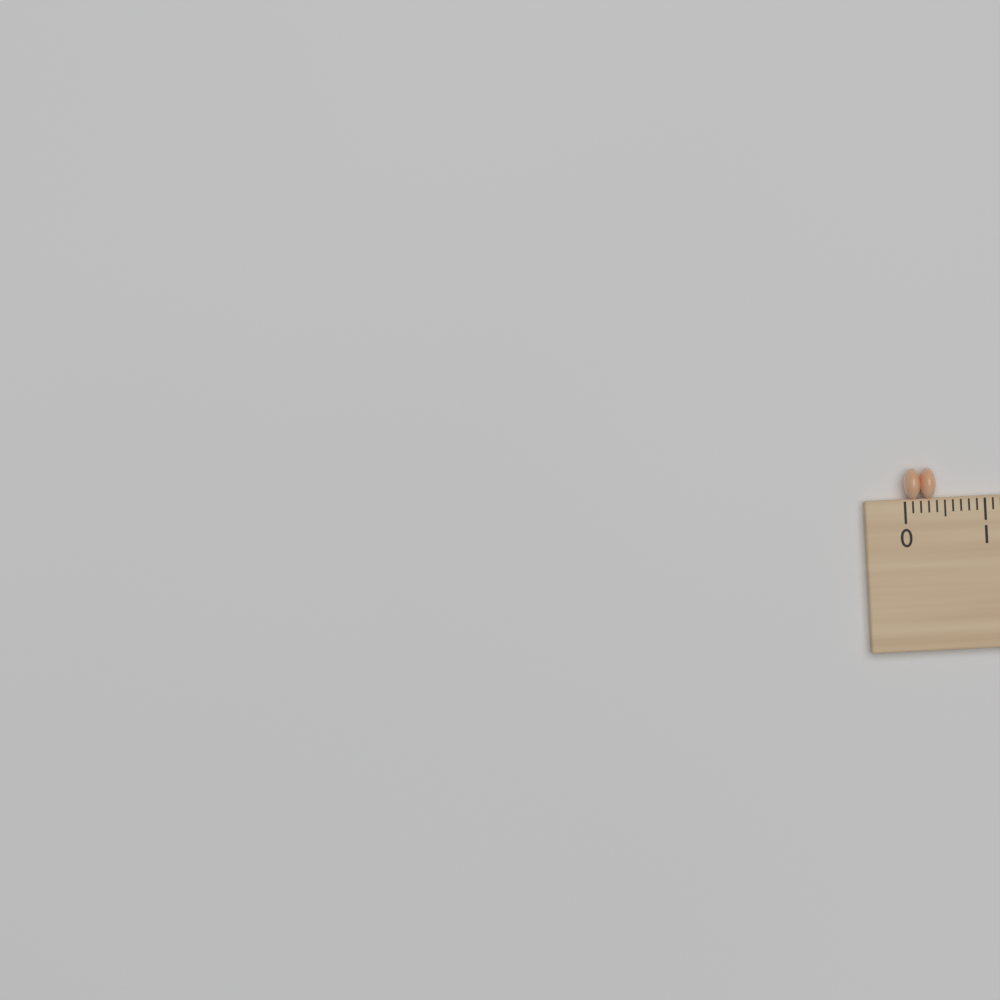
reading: 0.4 cm
